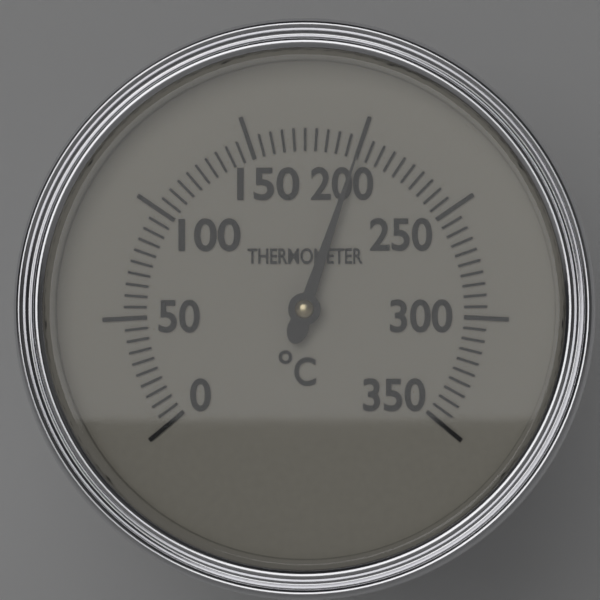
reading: 200 °C
